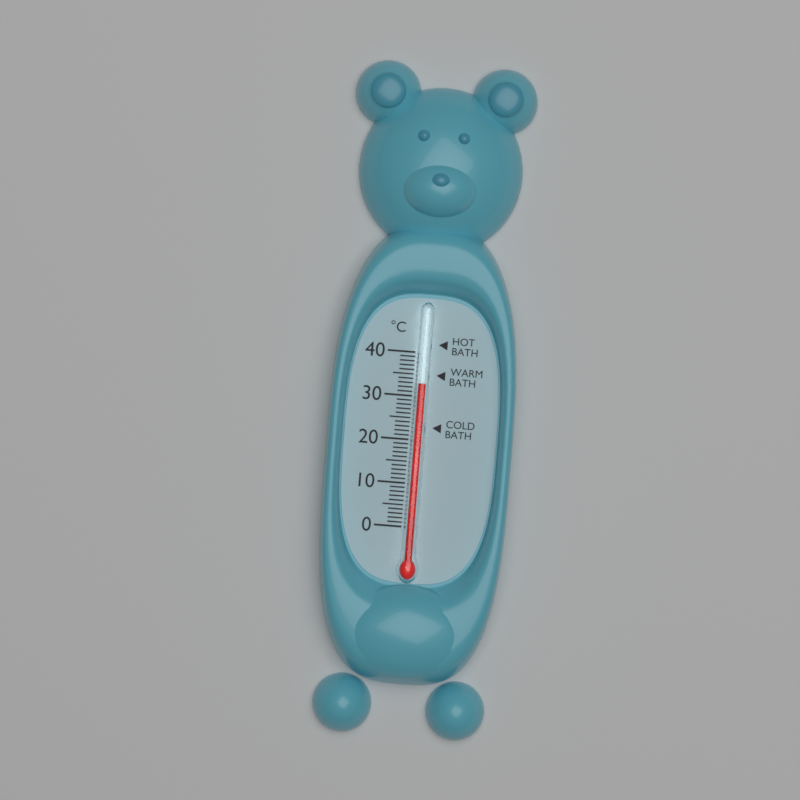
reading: 33 °C
